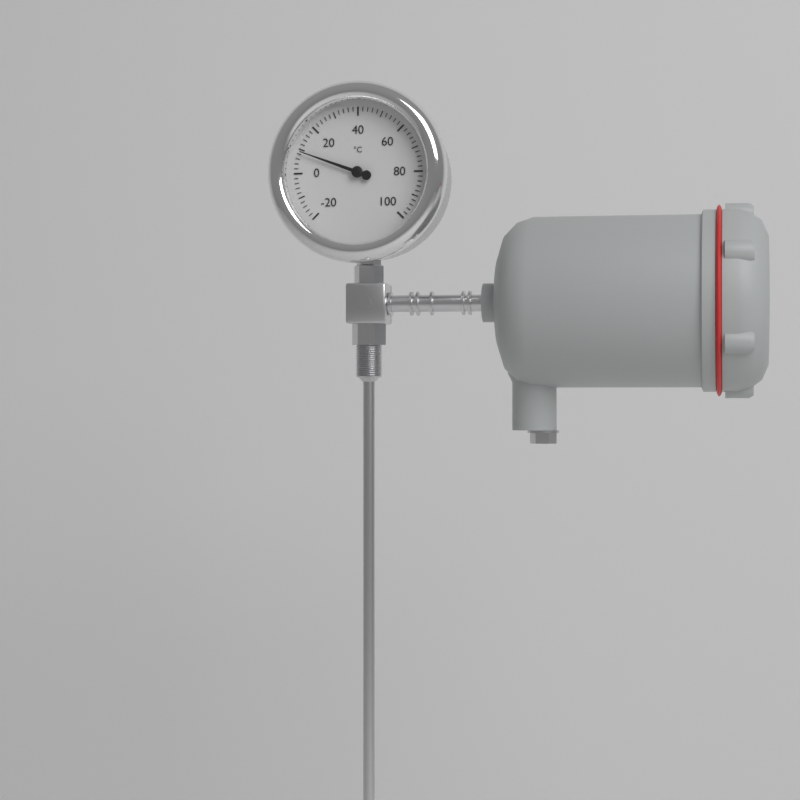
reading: 9 °C
